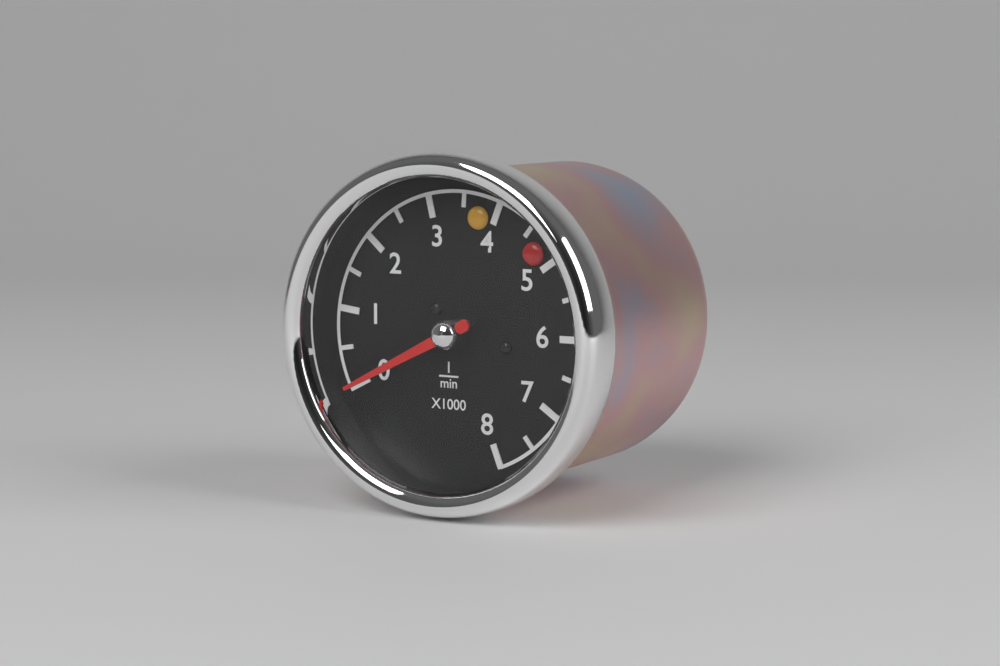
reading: 0 1/min
